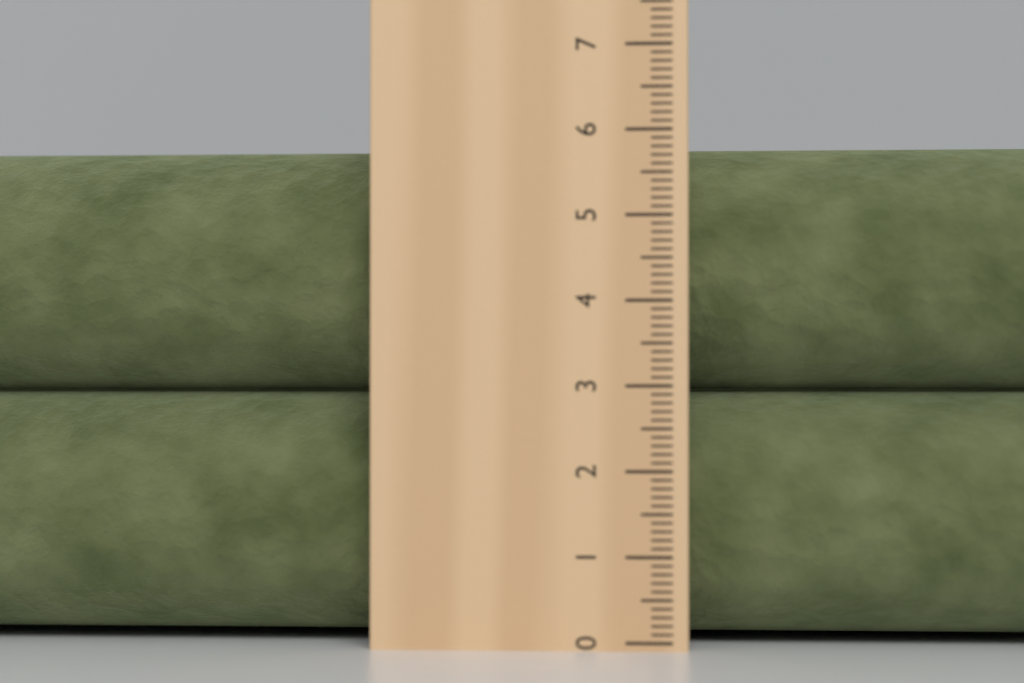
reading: 5.9 cm
